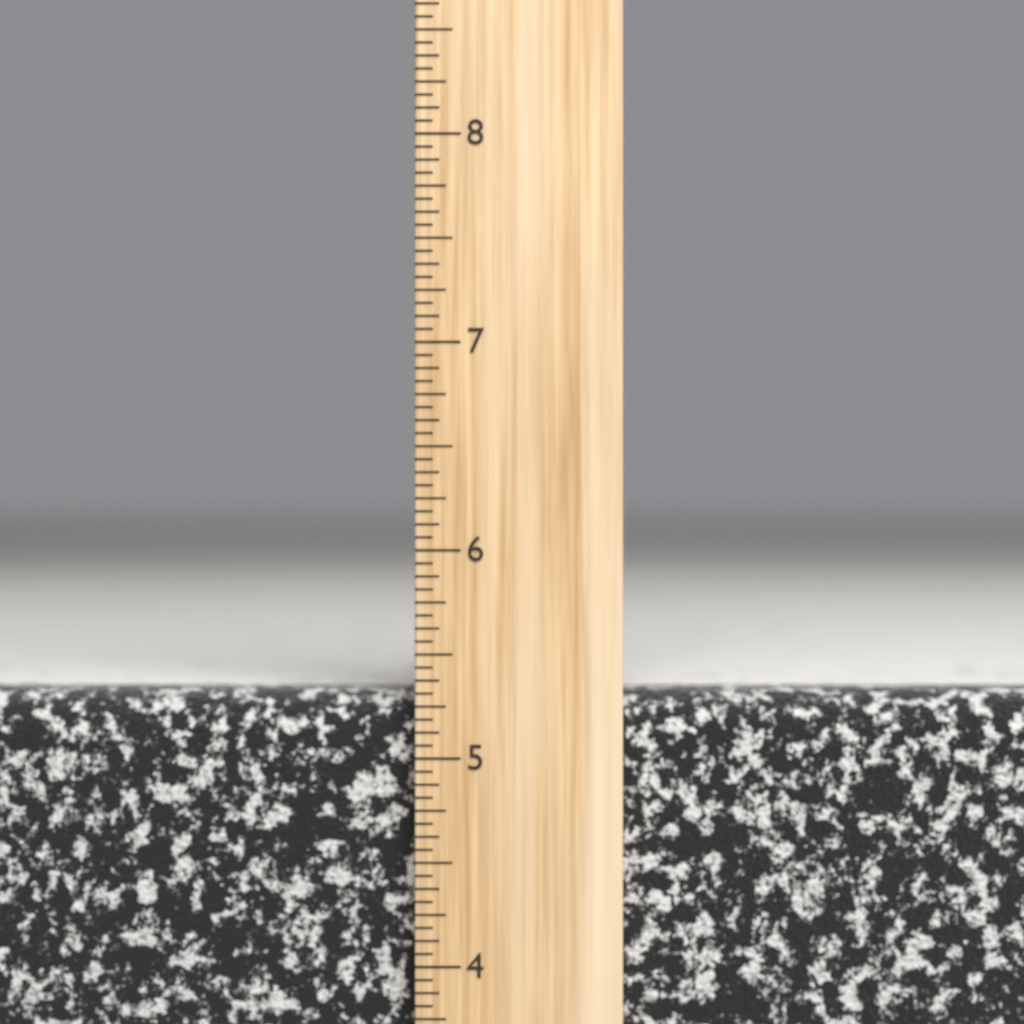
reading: 5.3125 inch
